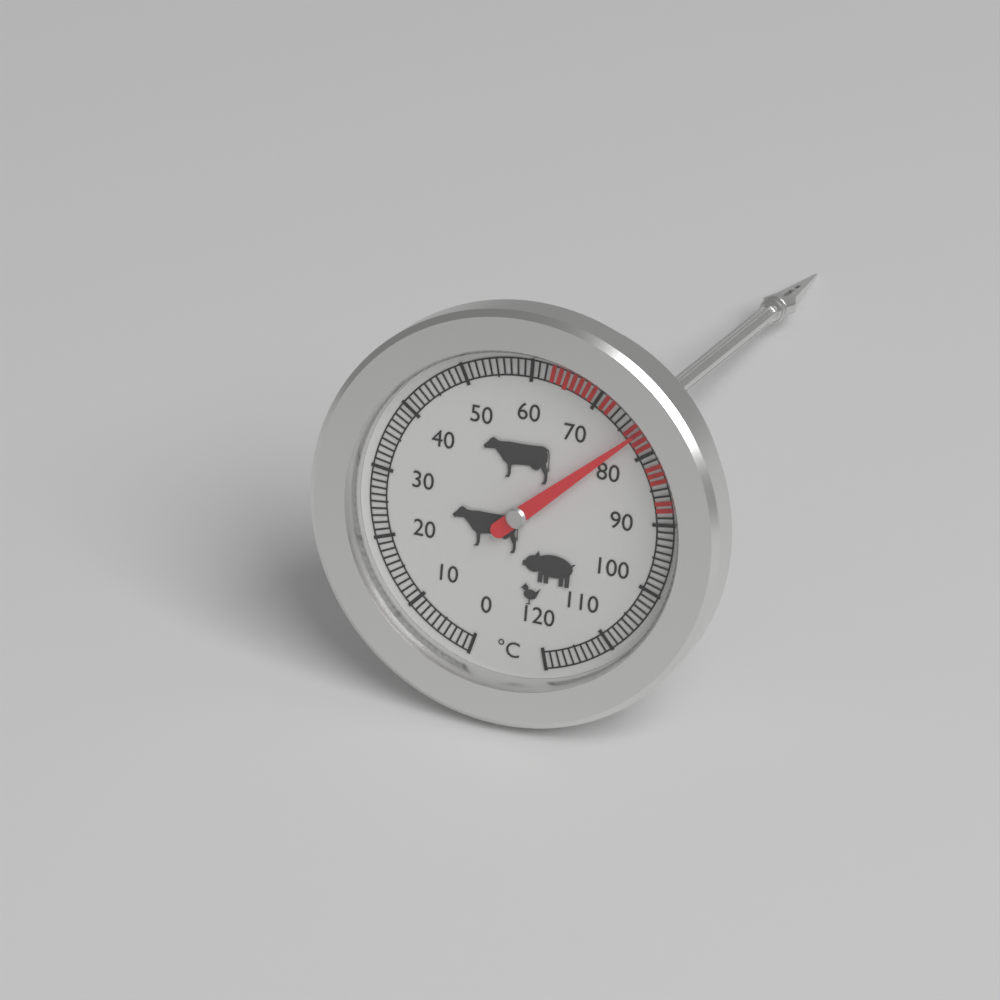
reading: 77 °C
